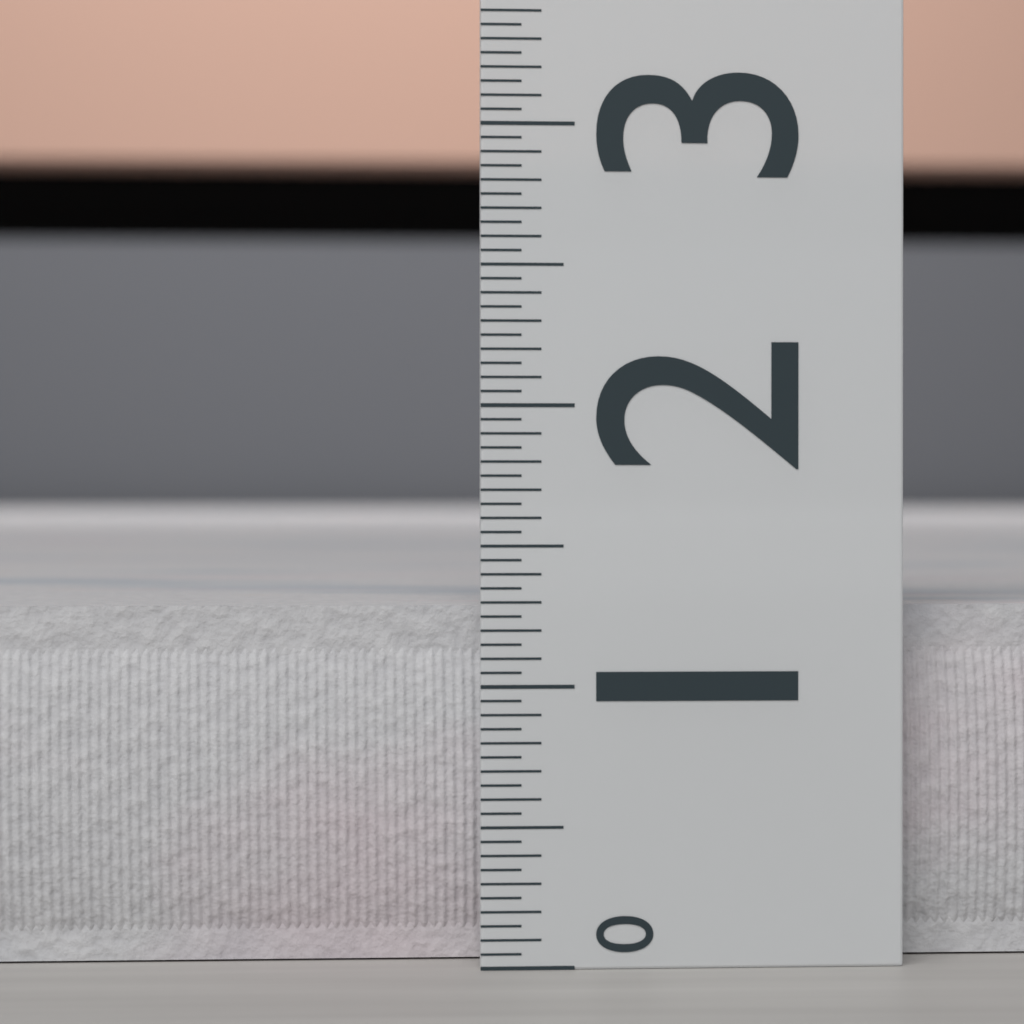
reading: 1.30 (no unit)
